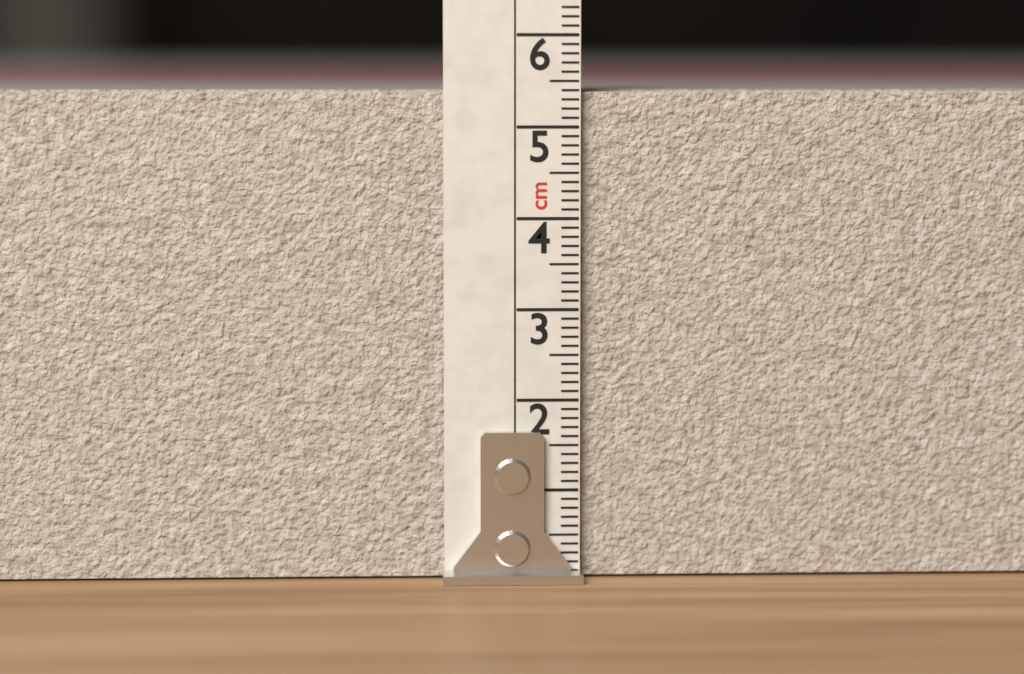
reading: 5.4 cm
